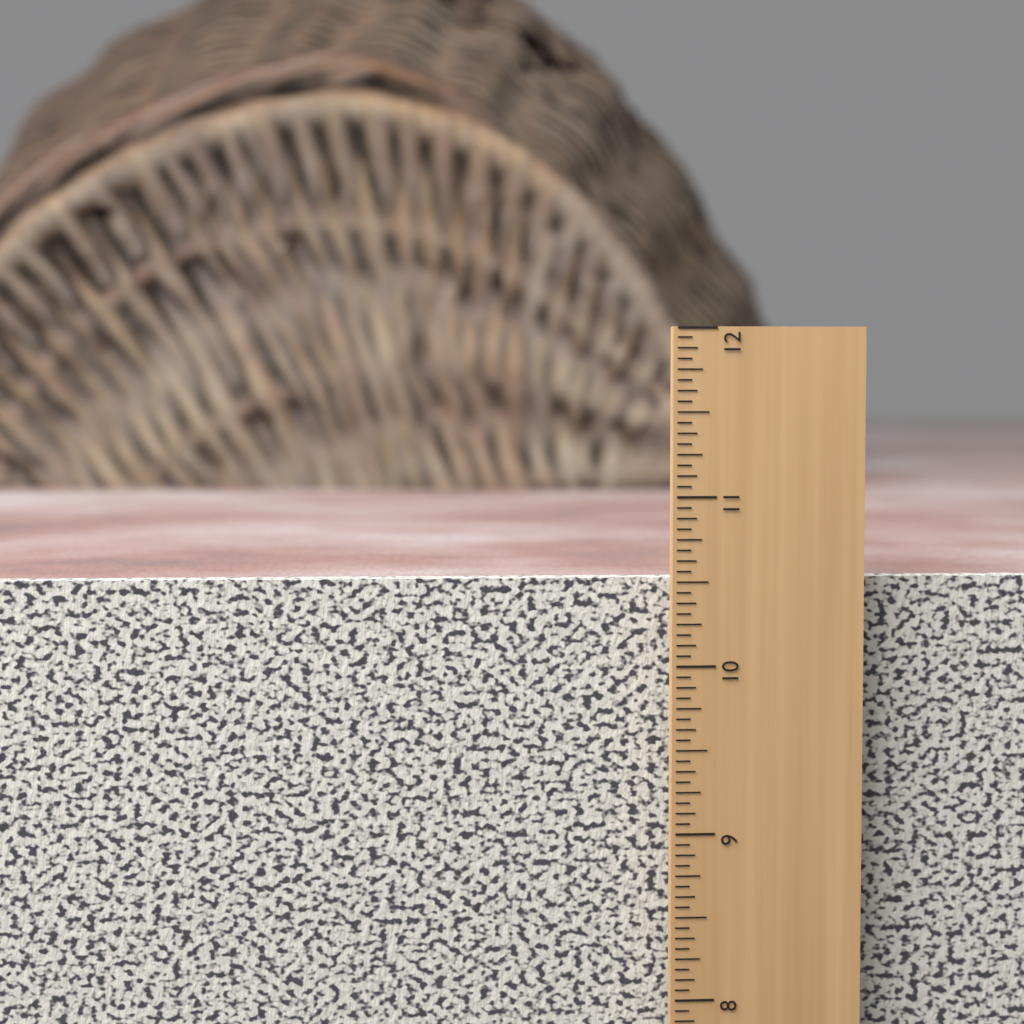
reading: 10.5000 in
